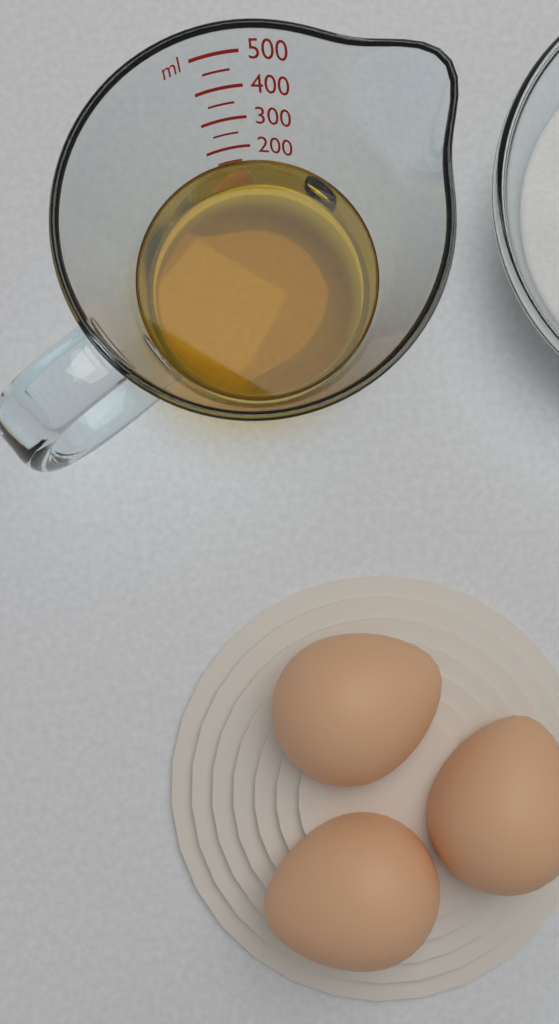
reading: 150 ml
